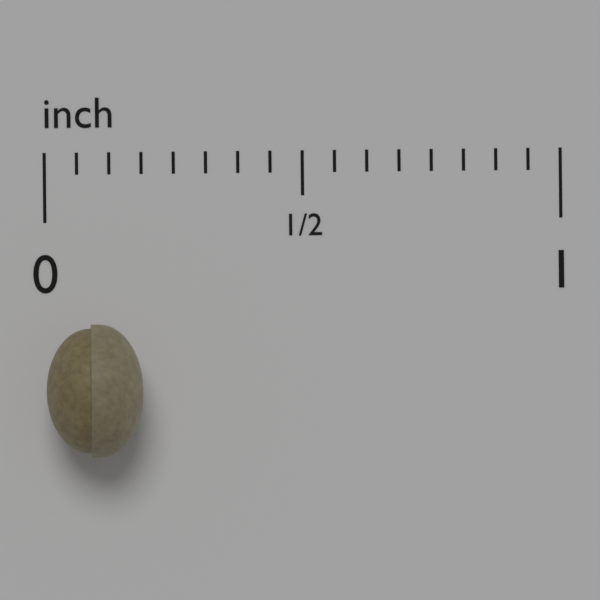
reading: 0.1875 in
